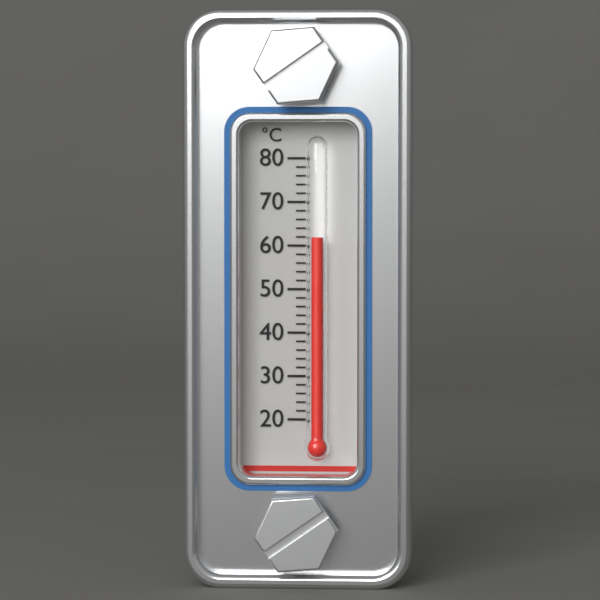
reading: 62 °C
